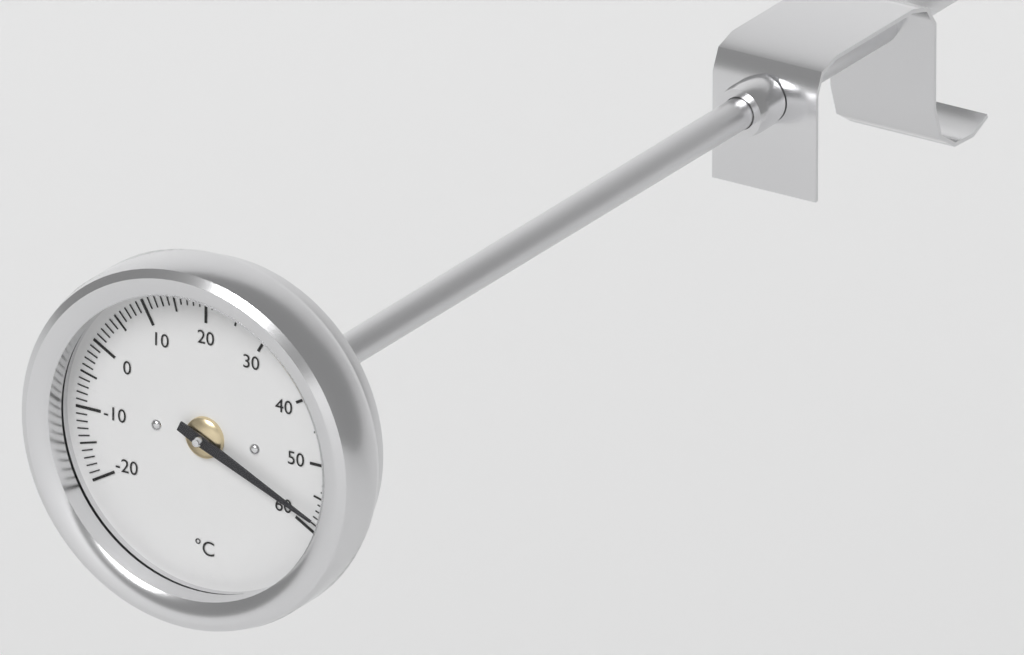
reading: 58 °C
